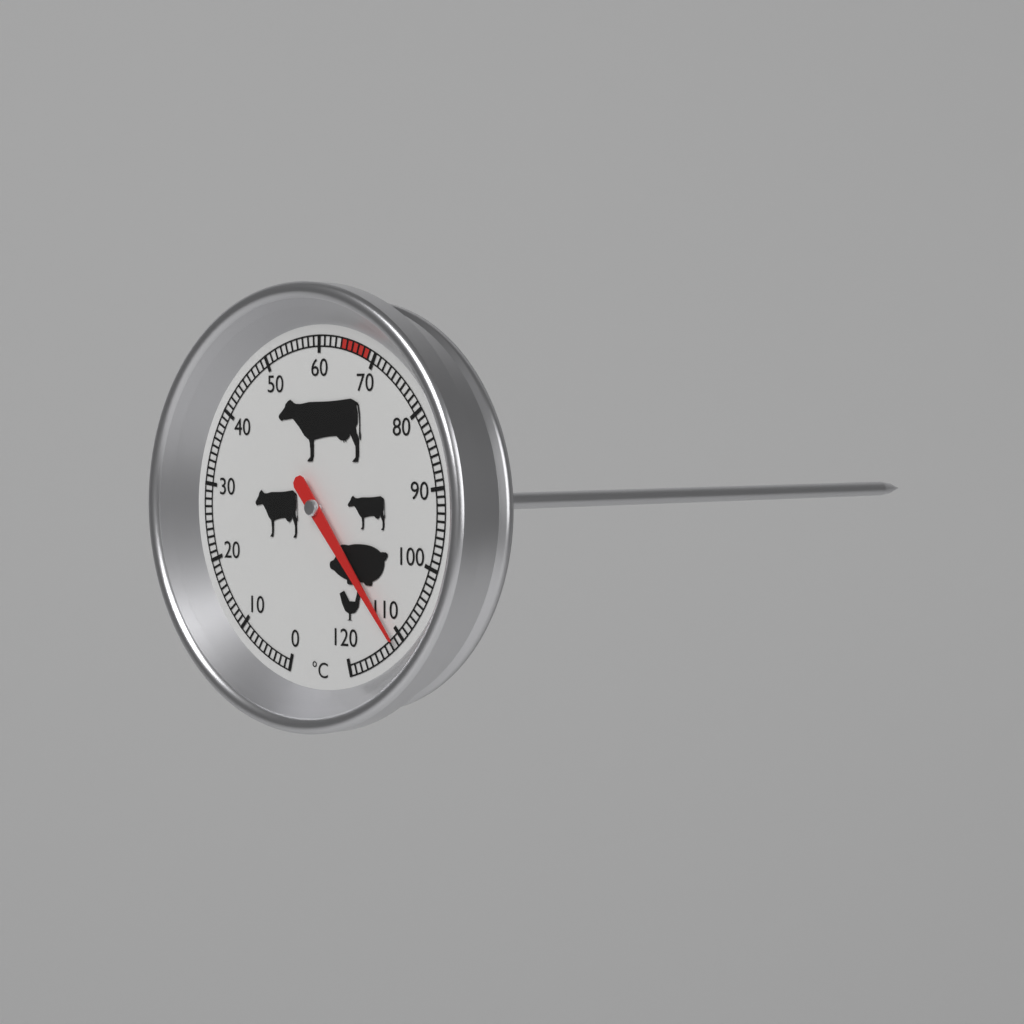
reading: 111 °C
